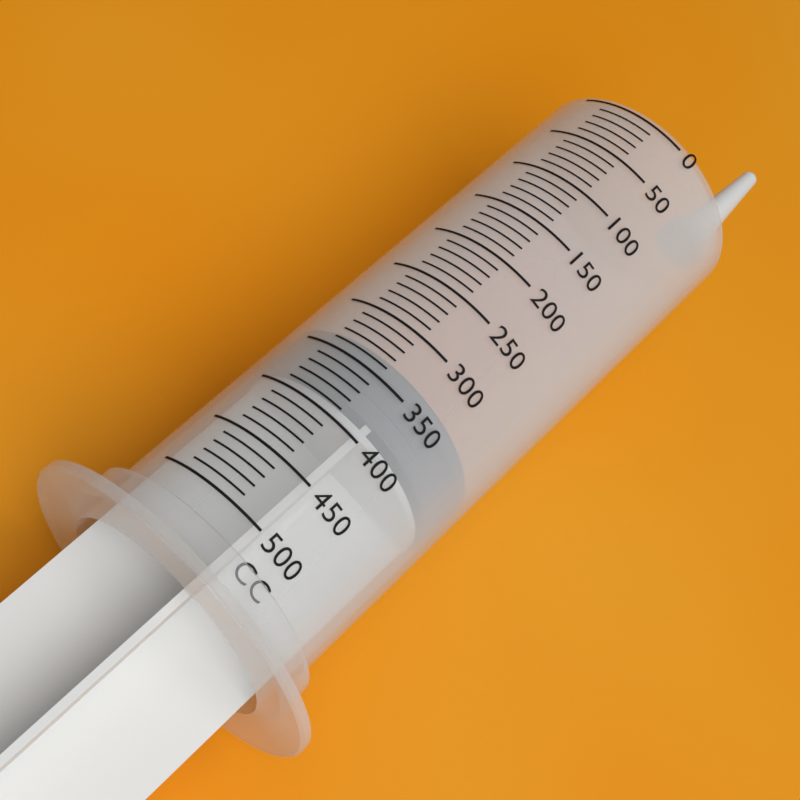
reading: 330 cc
